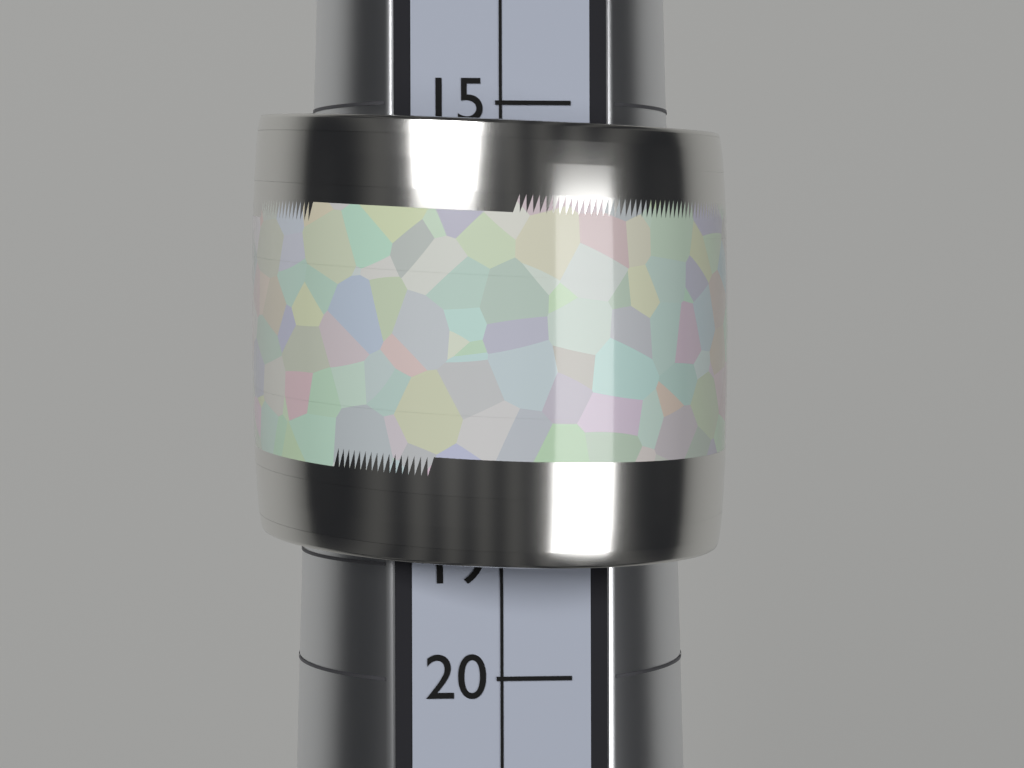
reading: 19 (no unit)
